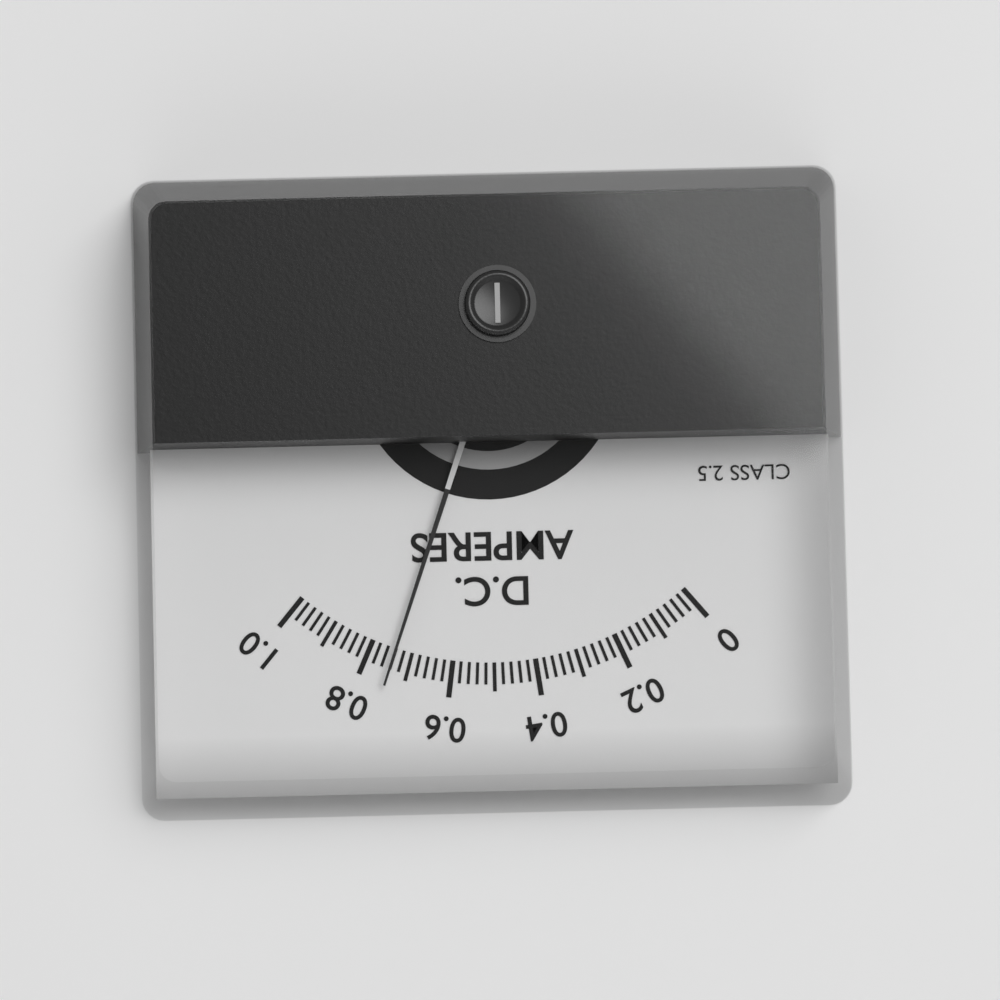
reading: 0.74 A
